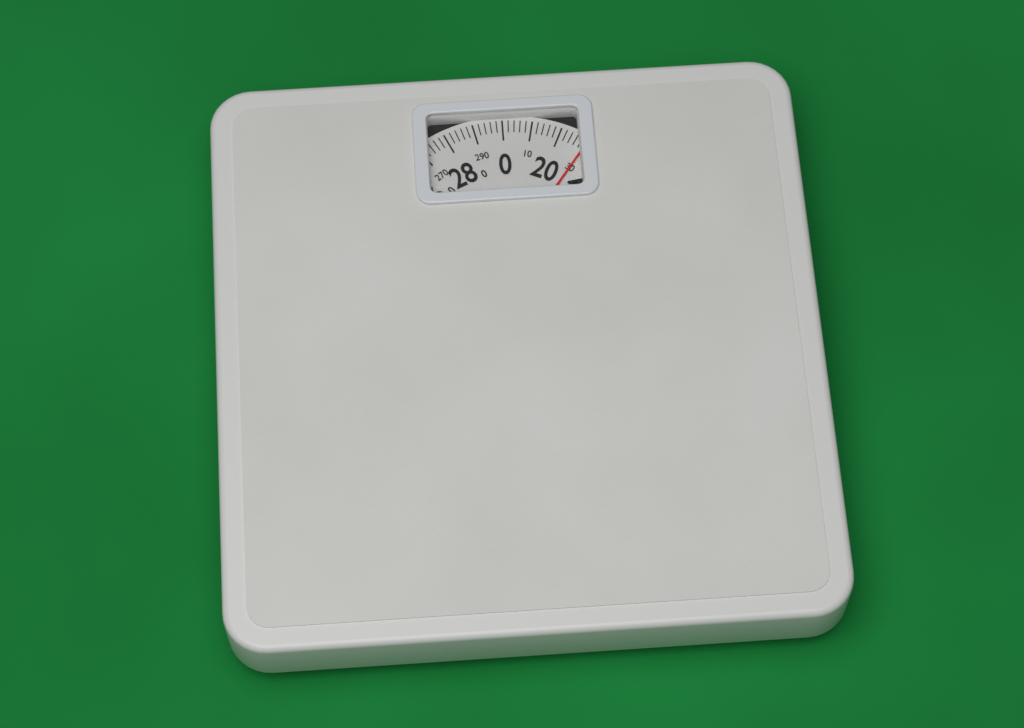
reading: 30 (no unit)
